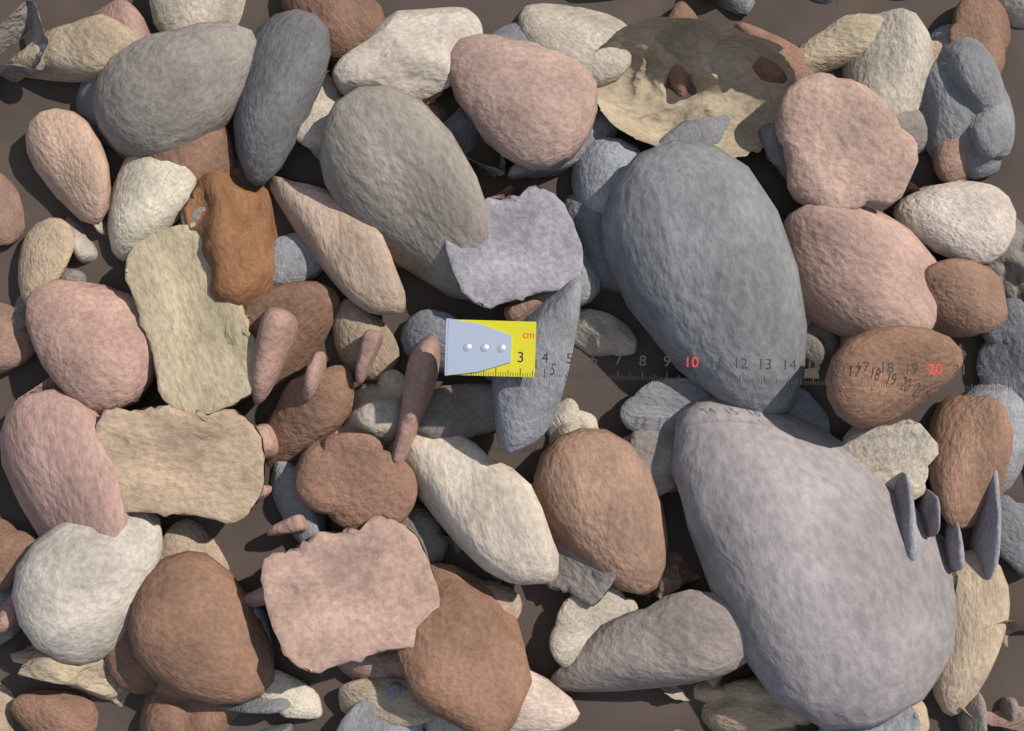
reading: 3.6 cm
